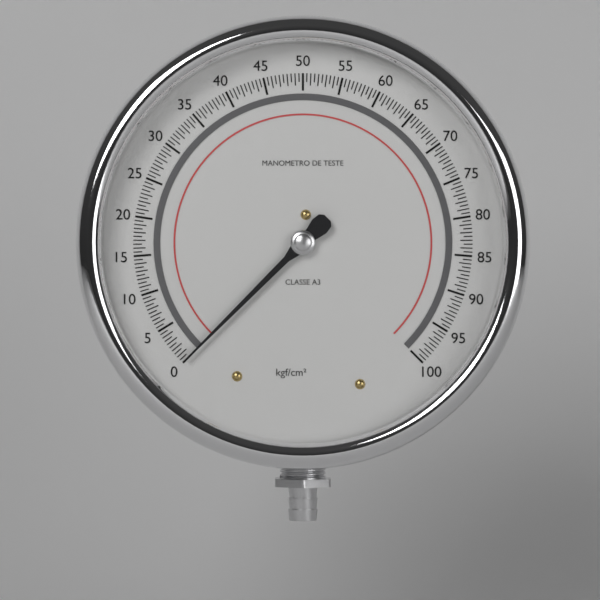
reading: 0.0 kgf/cm²
